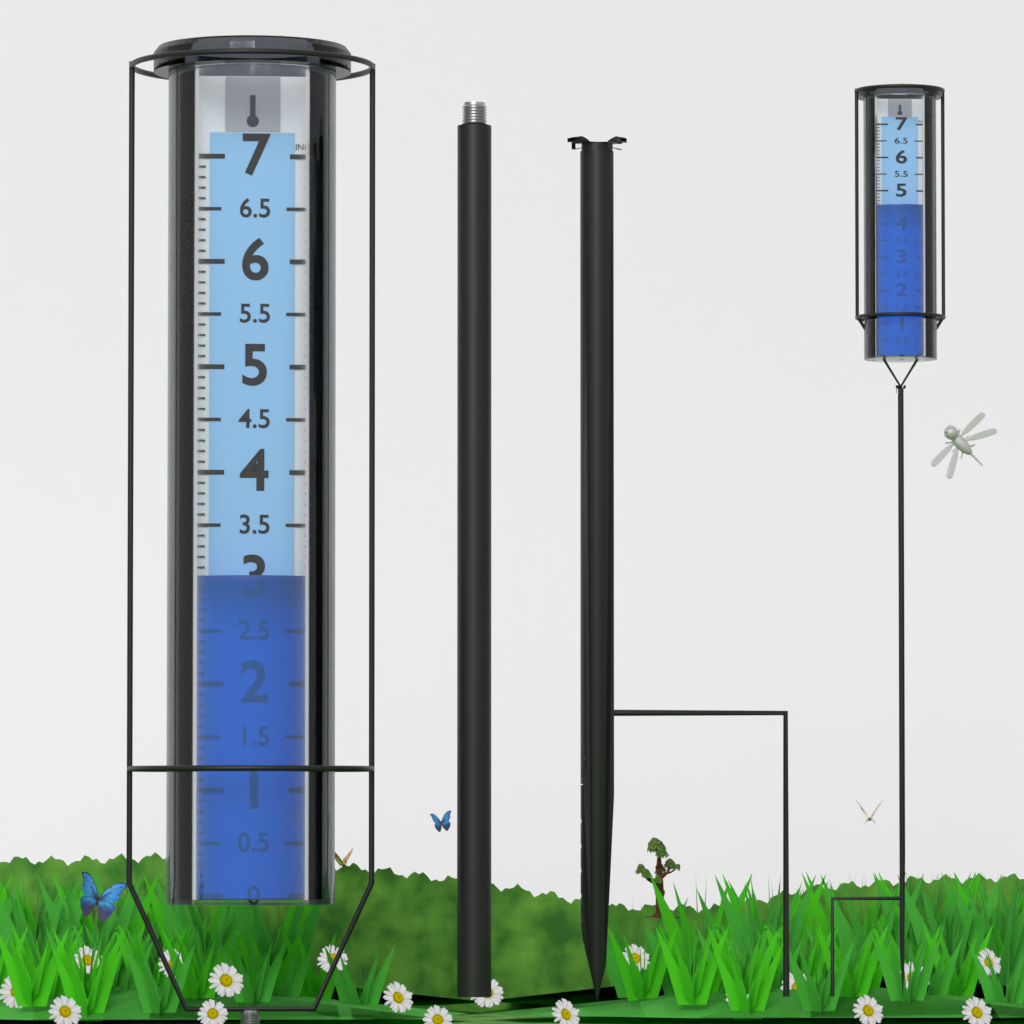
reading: 3.0 in
